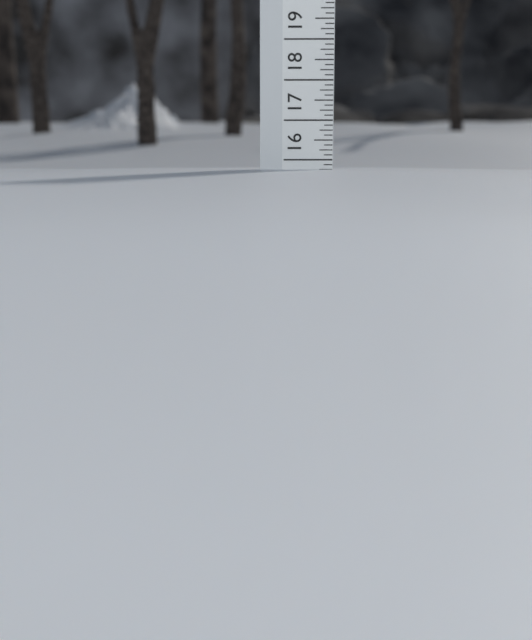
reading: 15.750 (no unit)
